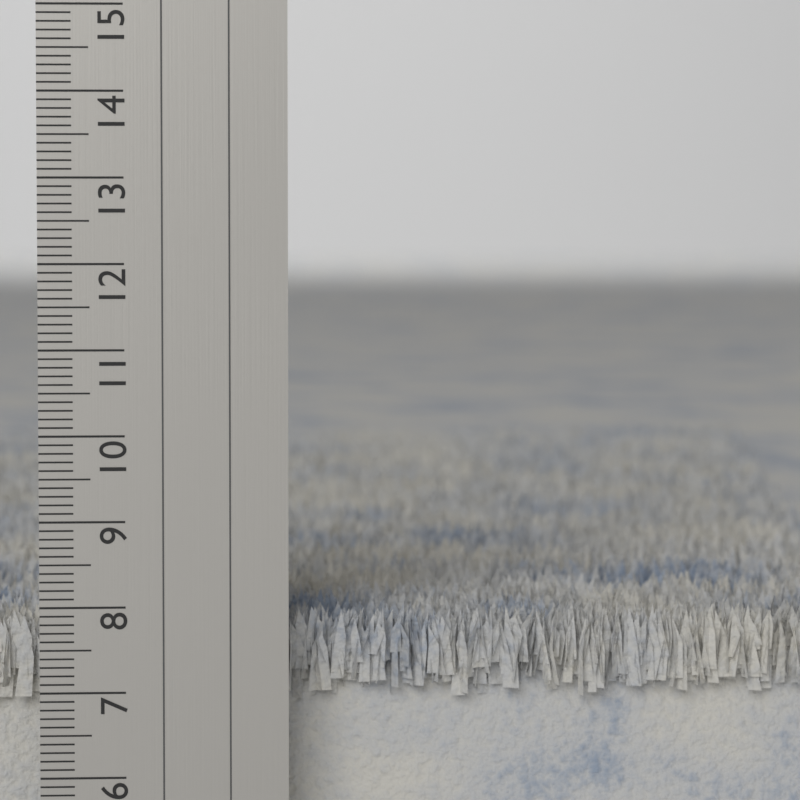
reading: 7.9 cm
